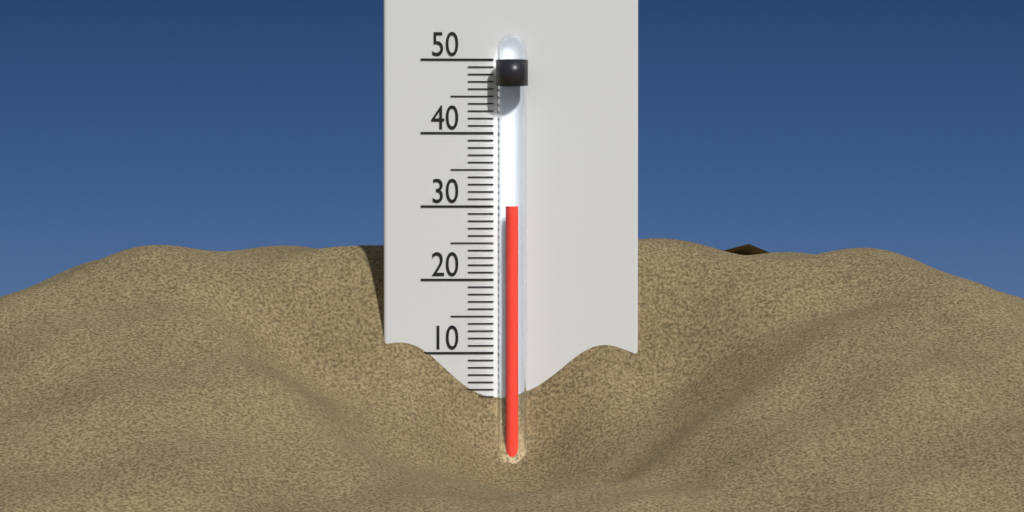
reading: 30 °C
